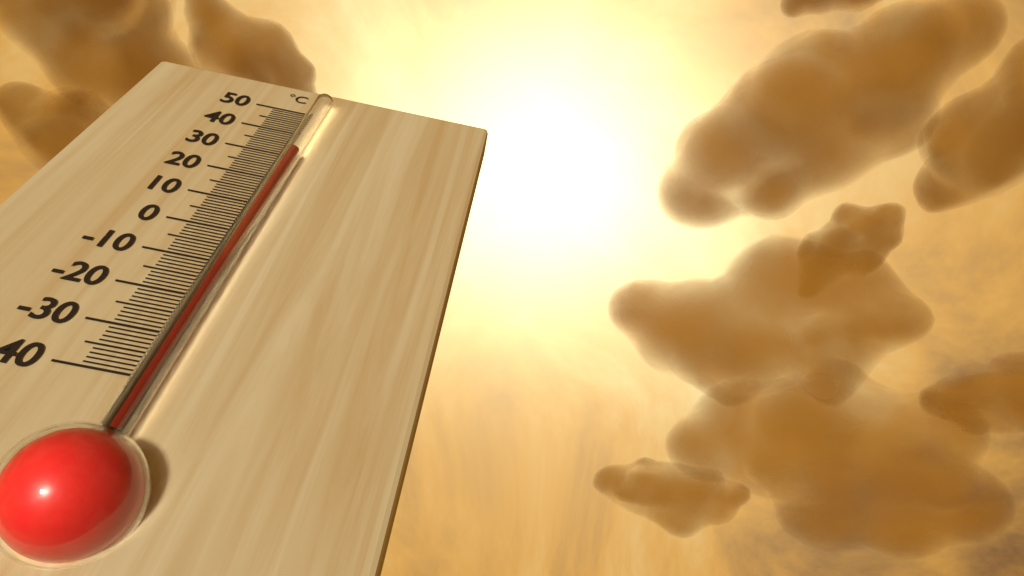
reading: 29 °C
